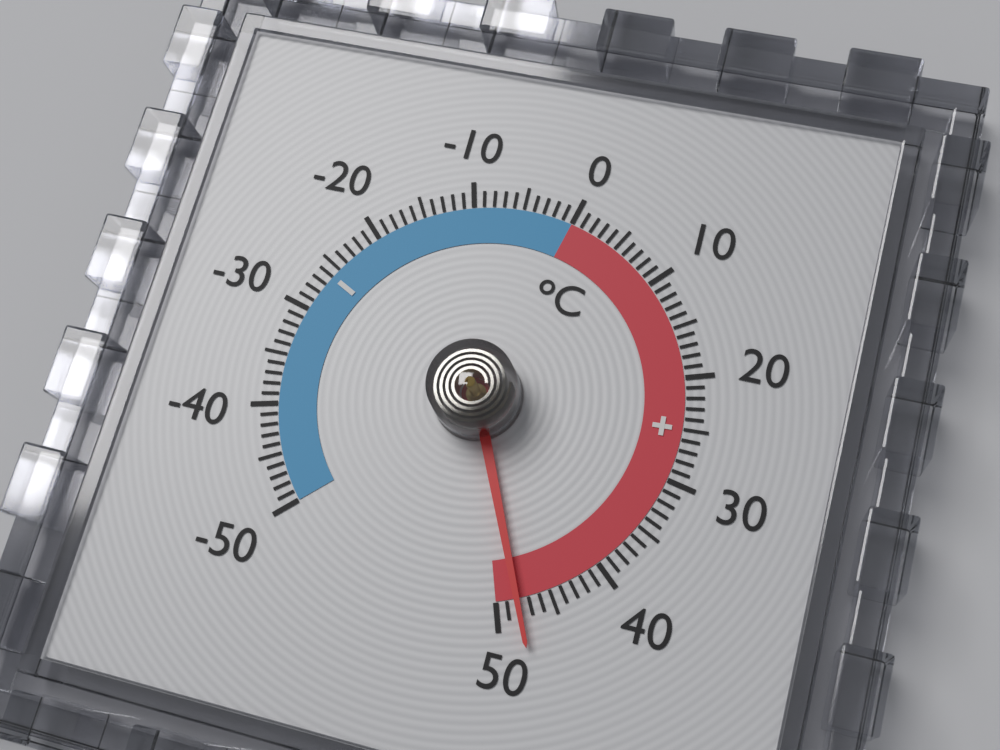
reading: 48 °C
